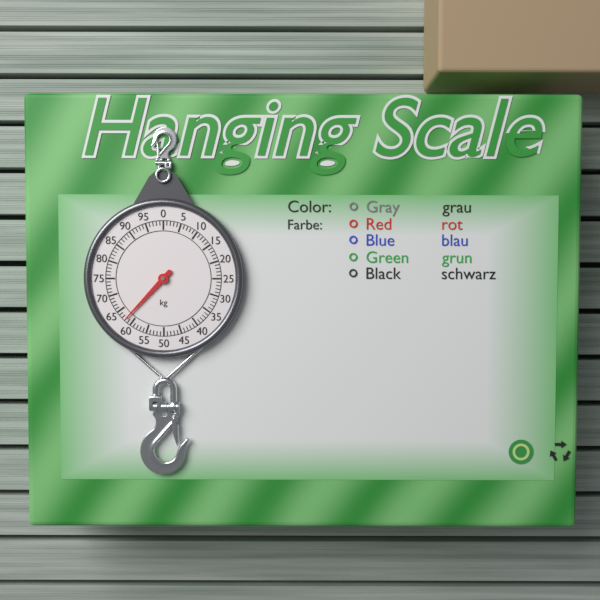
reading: 62 kg
